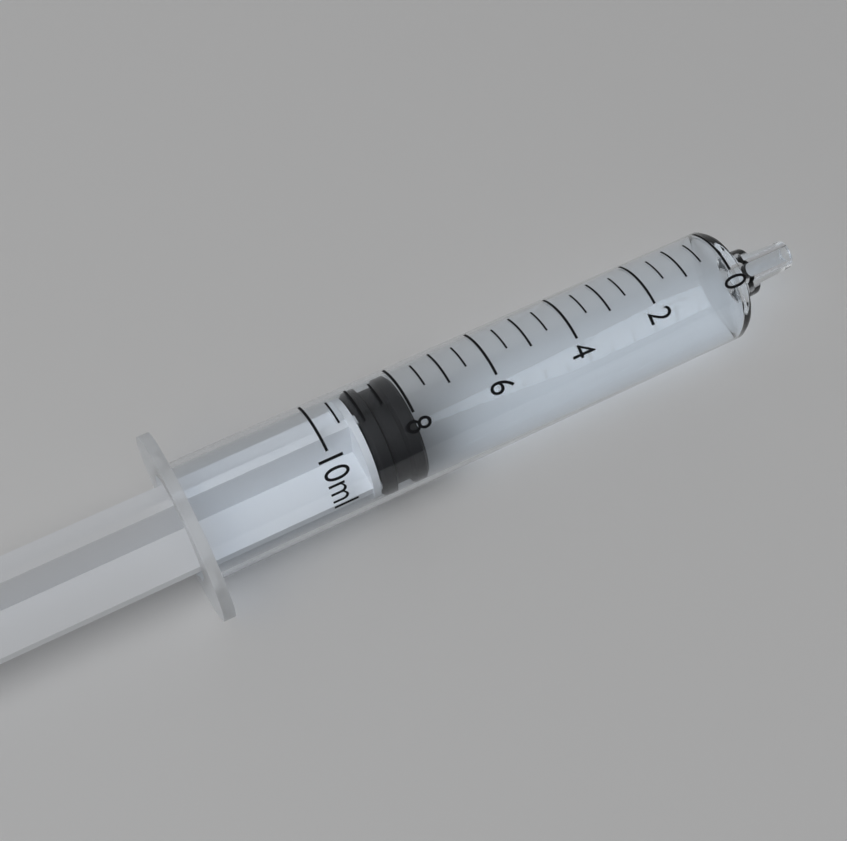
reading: 8.0 ml
